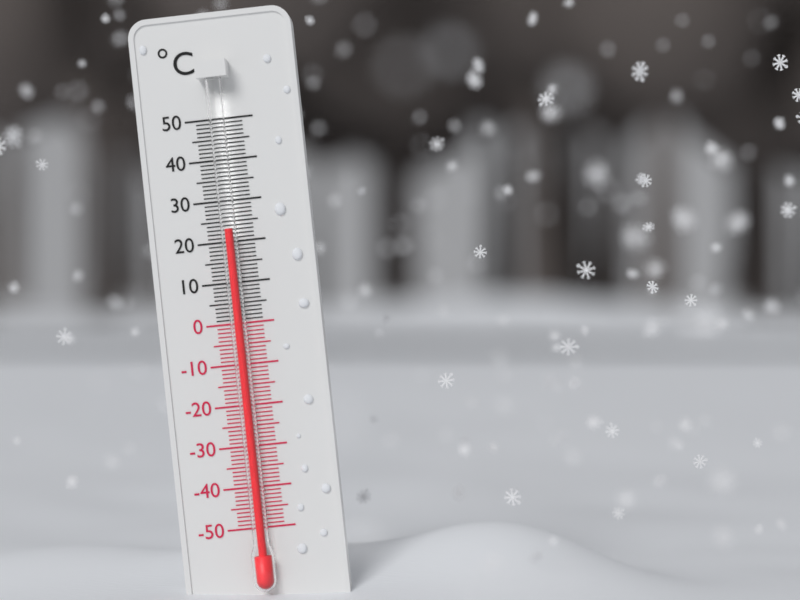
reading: 23 °C
